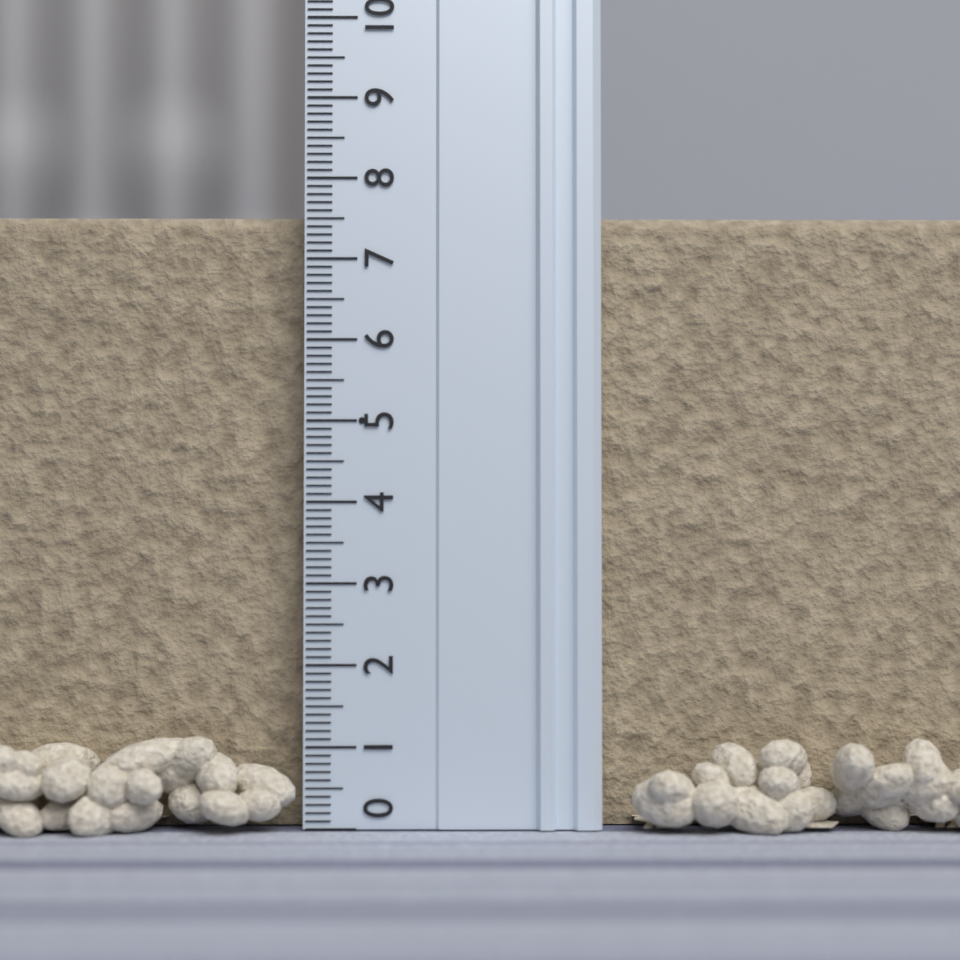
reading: 7.6 (no unit)
